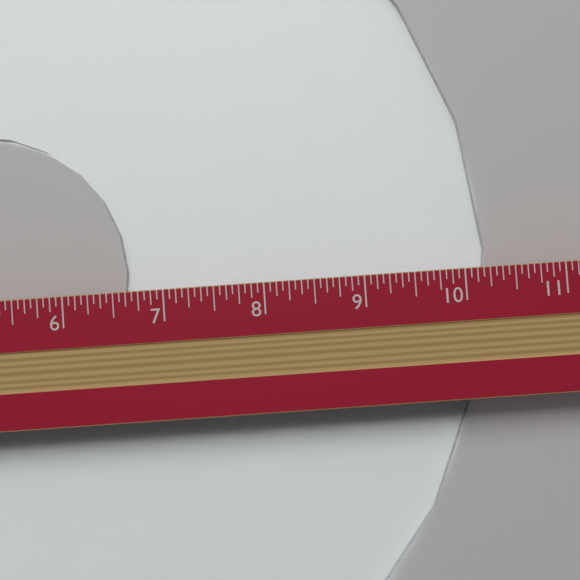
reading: 10.2500 in
